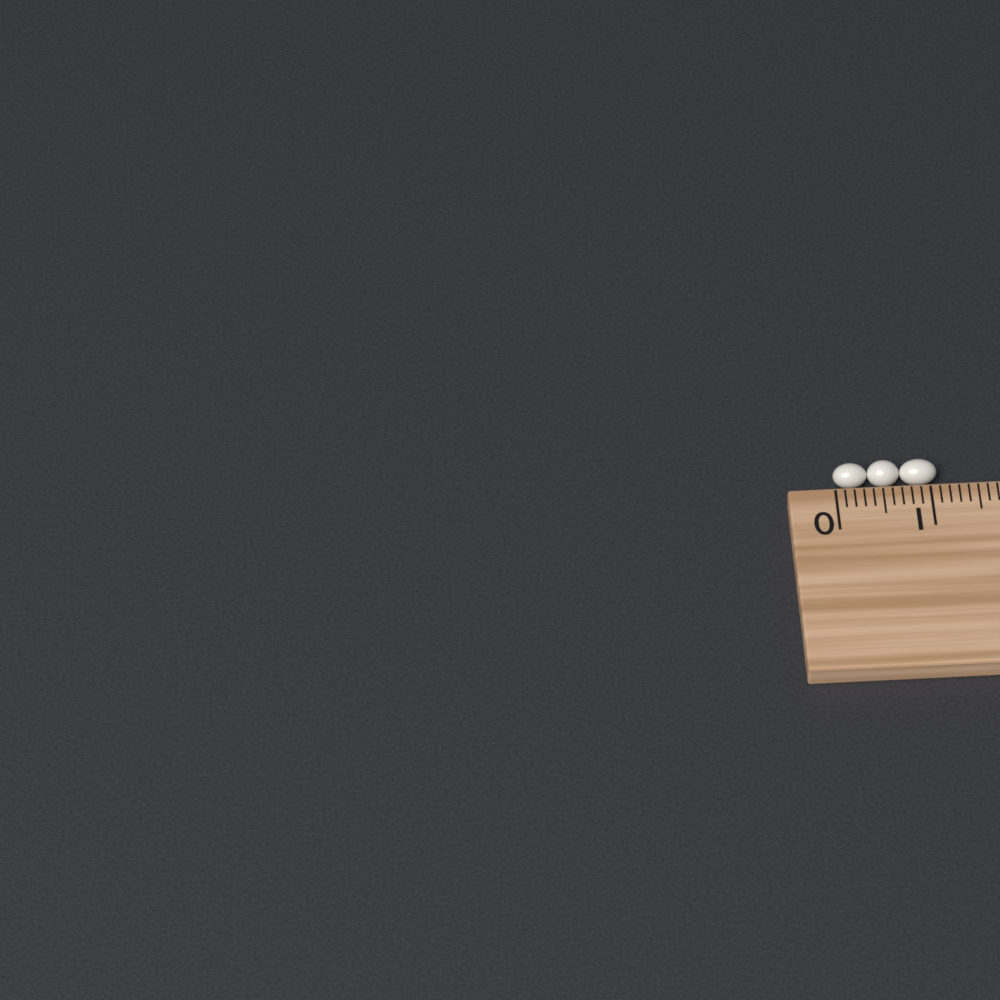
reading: 1.1 cm
